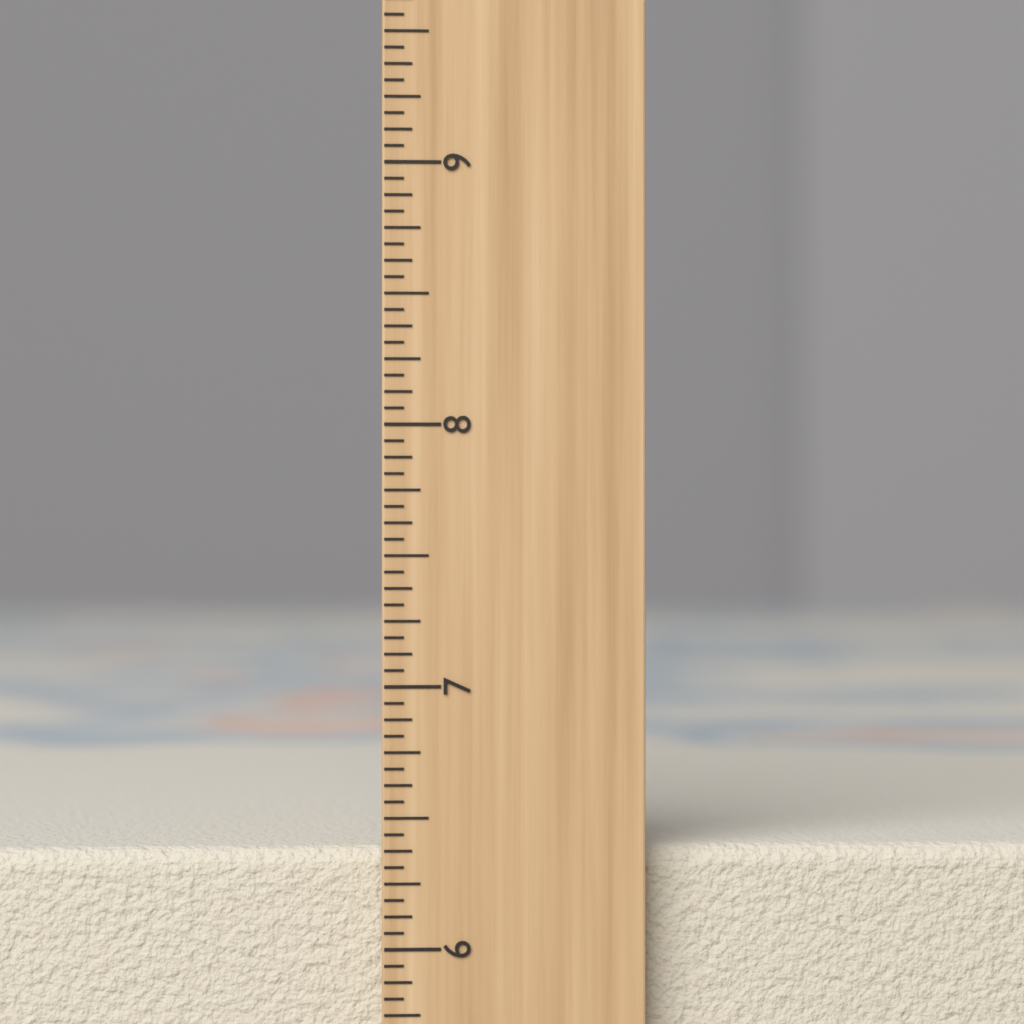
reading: 6.3750 inch
